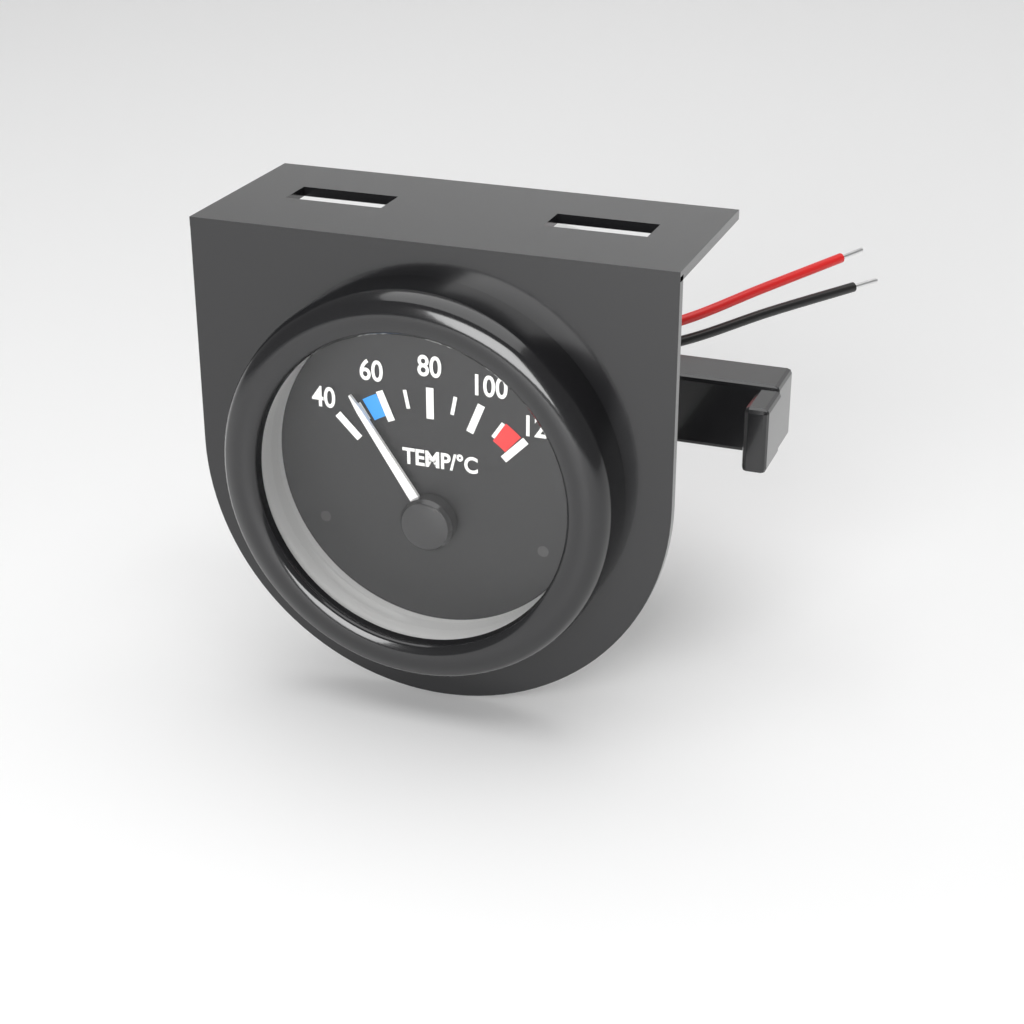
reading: 50 °C
